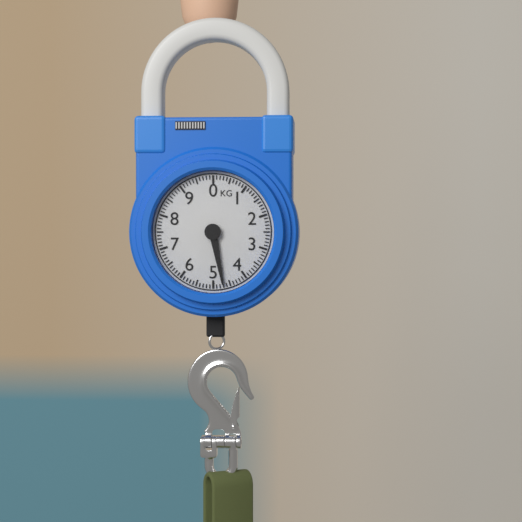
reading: 4.7 kg
